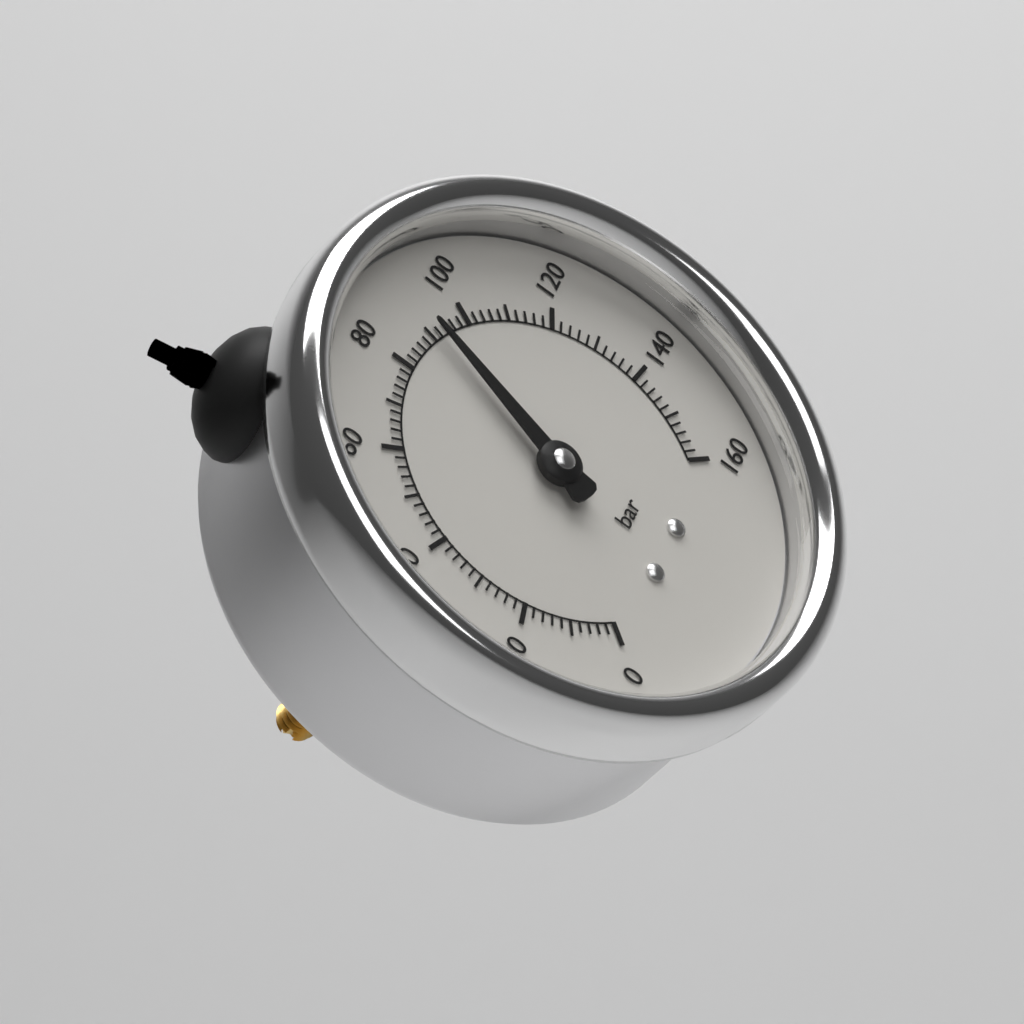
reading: 92 bar
